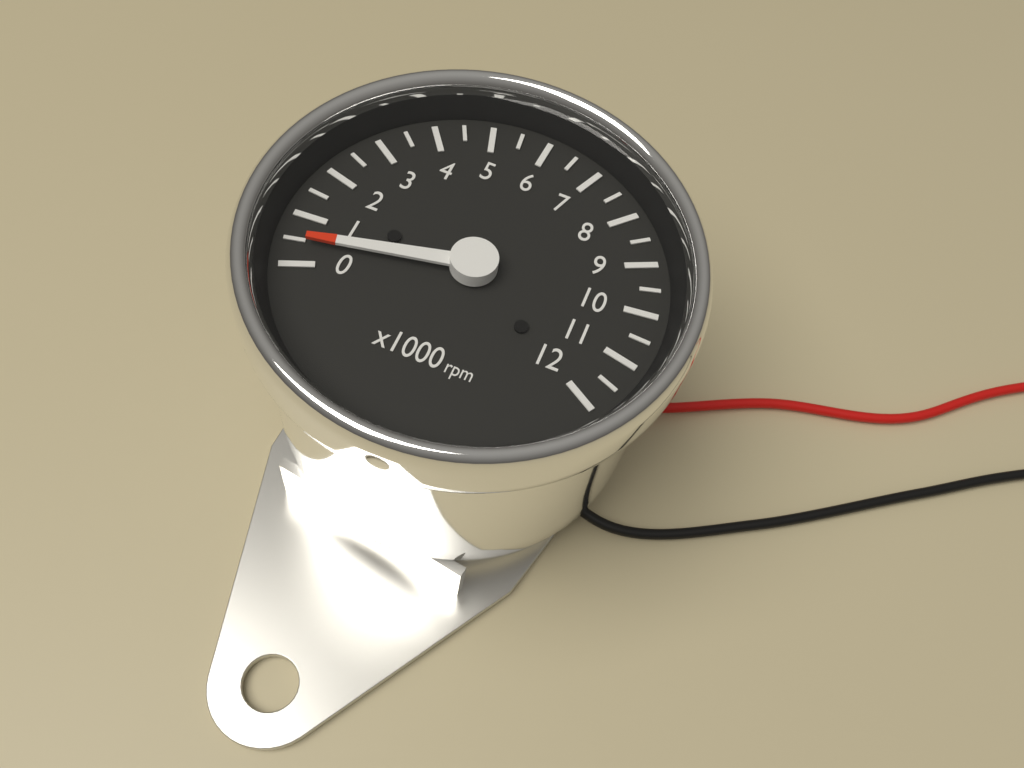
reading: 500 rpm
